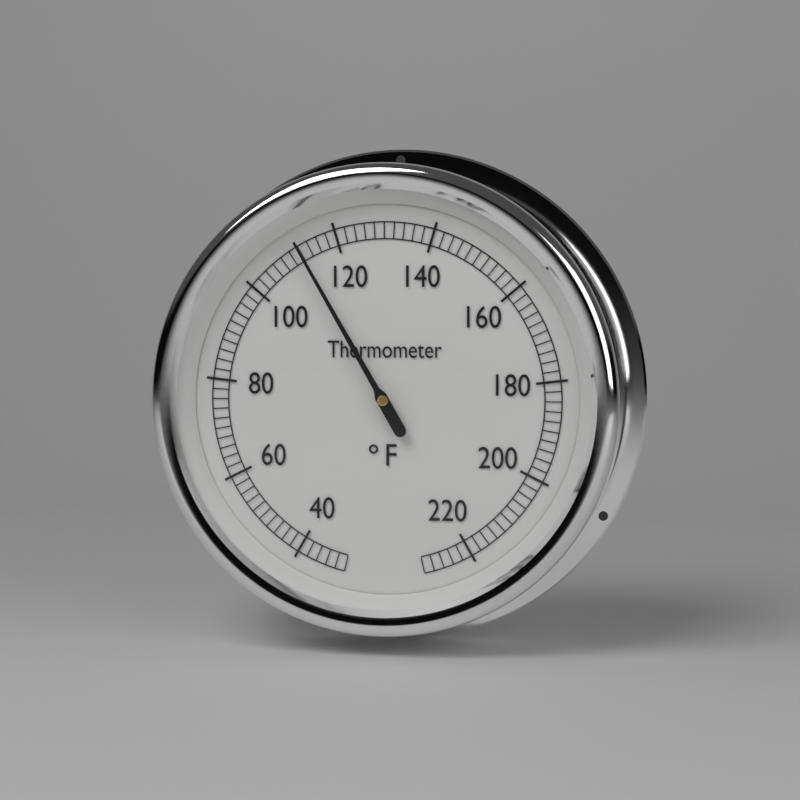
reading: 112 °F
